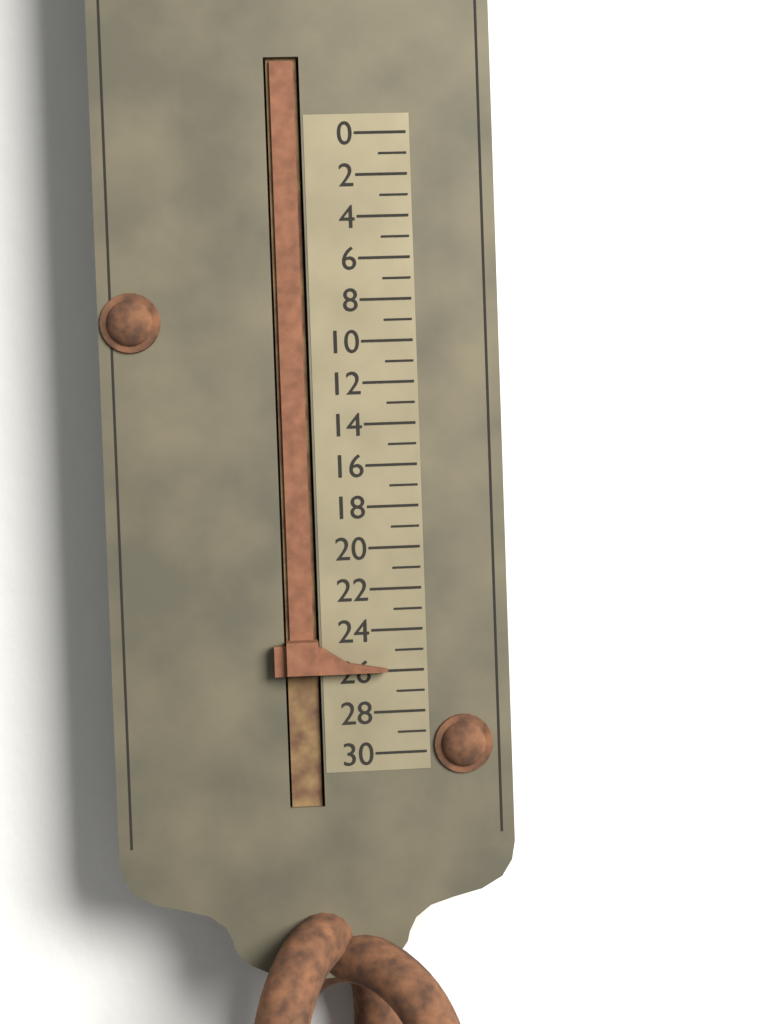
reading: 26 (no unit)
